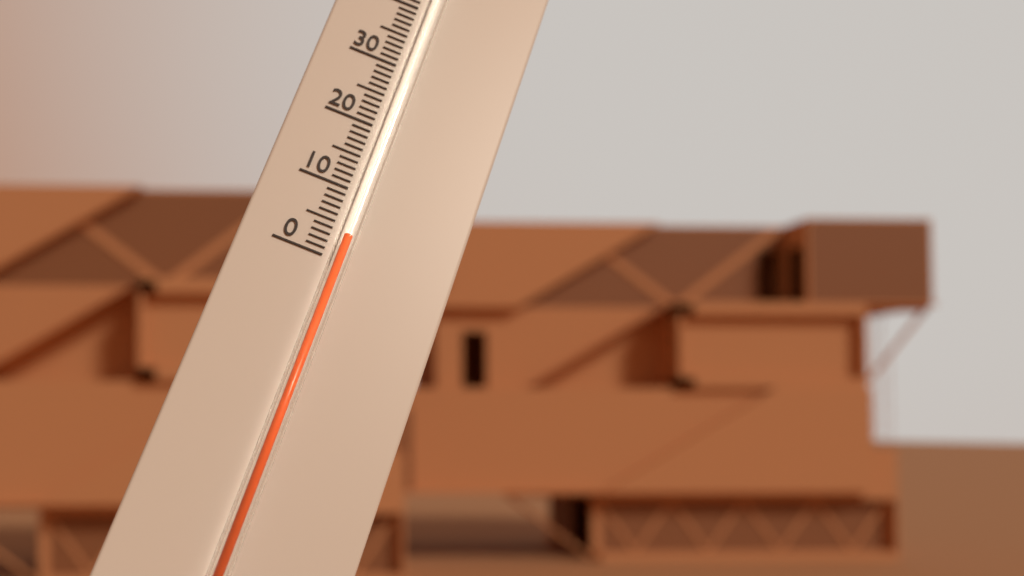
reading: 3 °C
